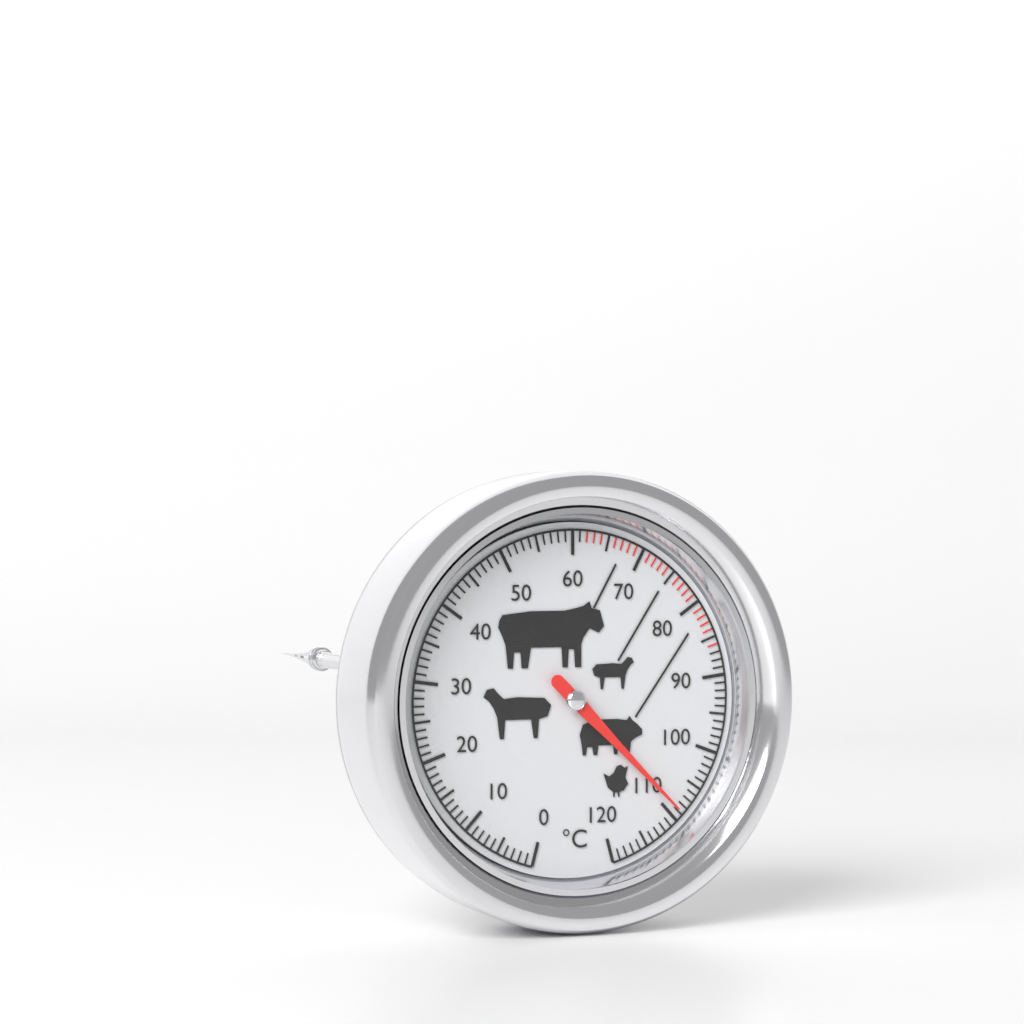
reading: 109 °C
